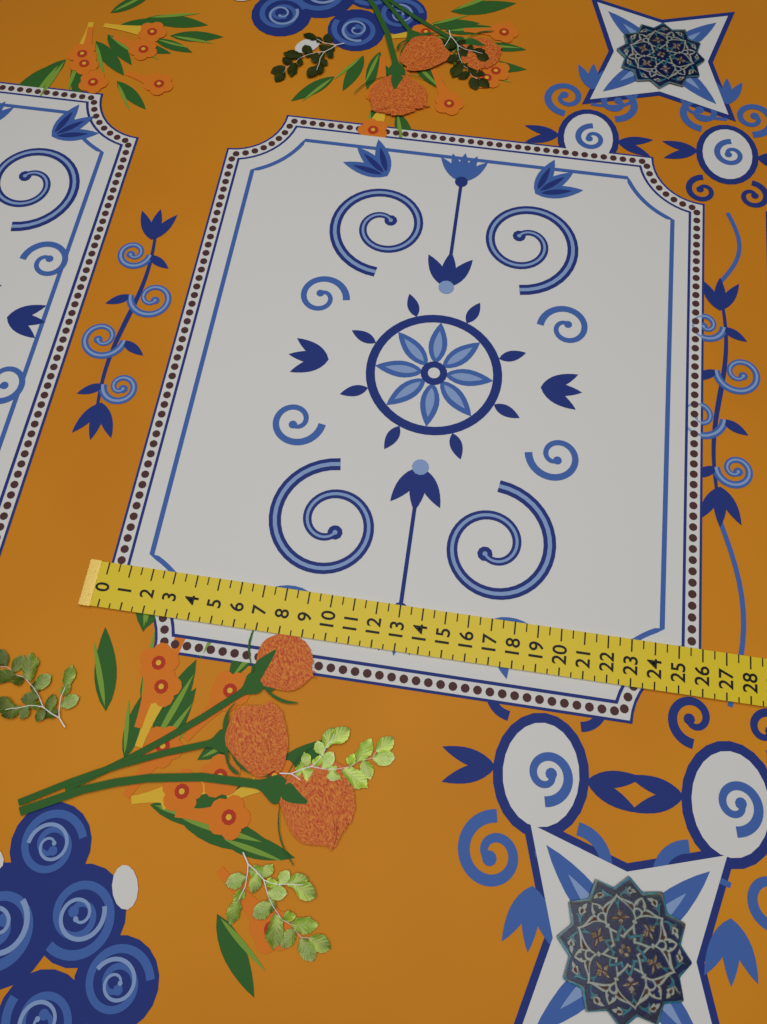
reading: 26.0 (no unit)
